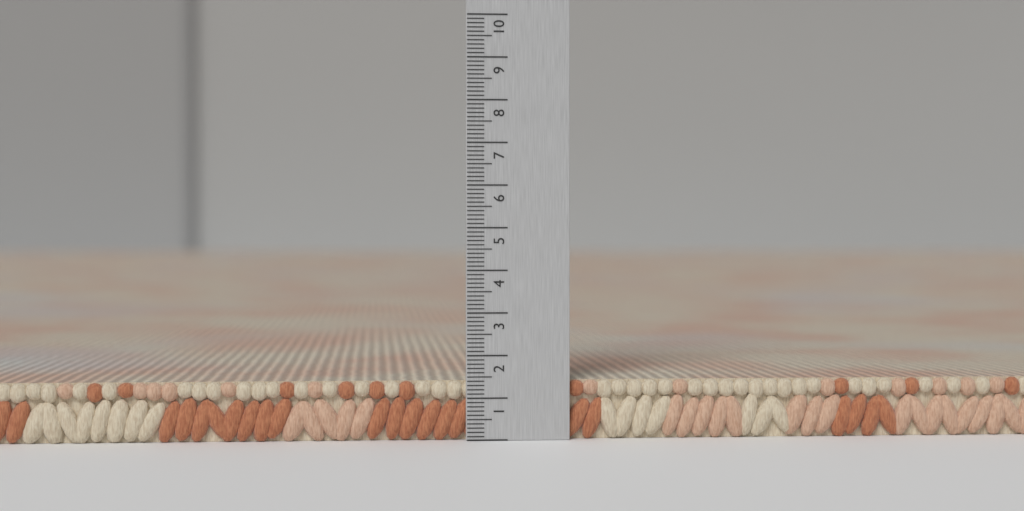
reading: 1.4 (no unit)
